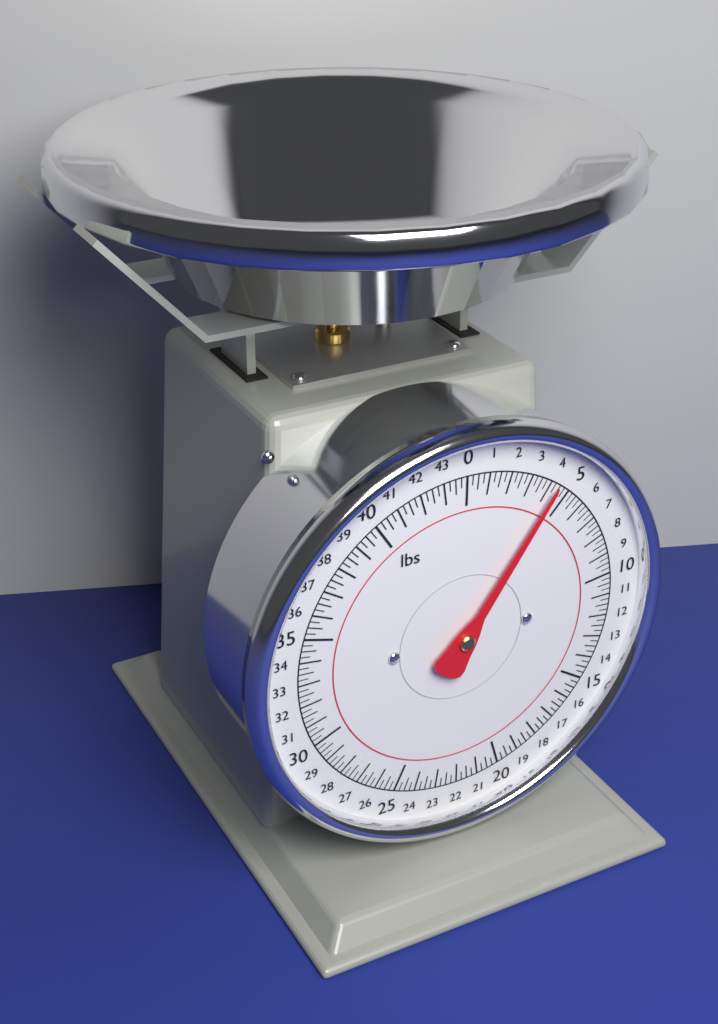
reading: 4.25 lbs
